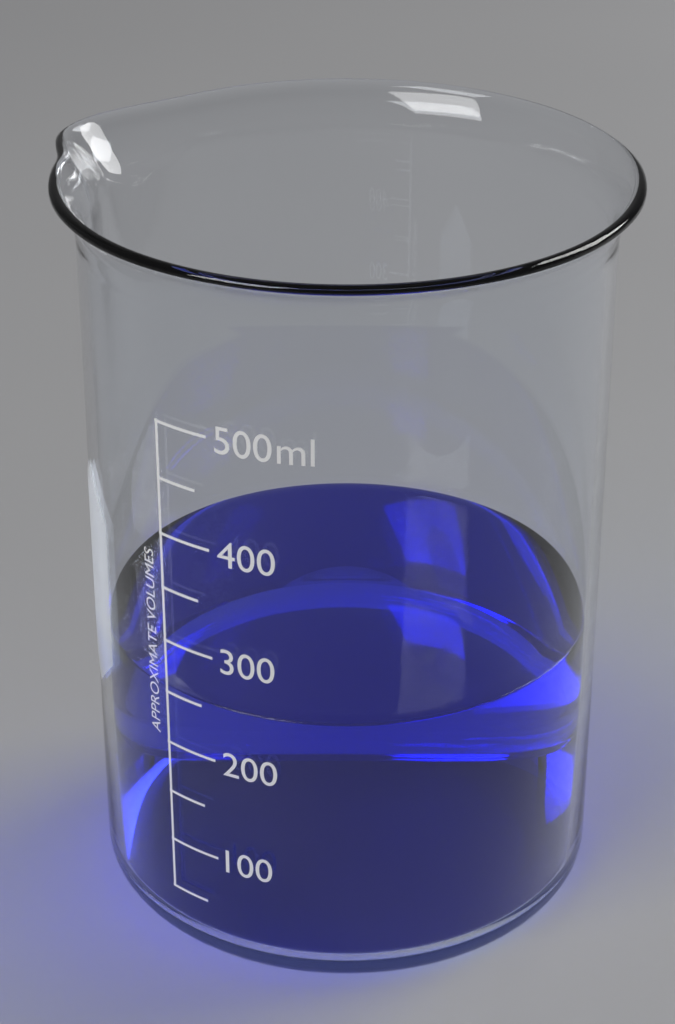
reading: 250 ml
